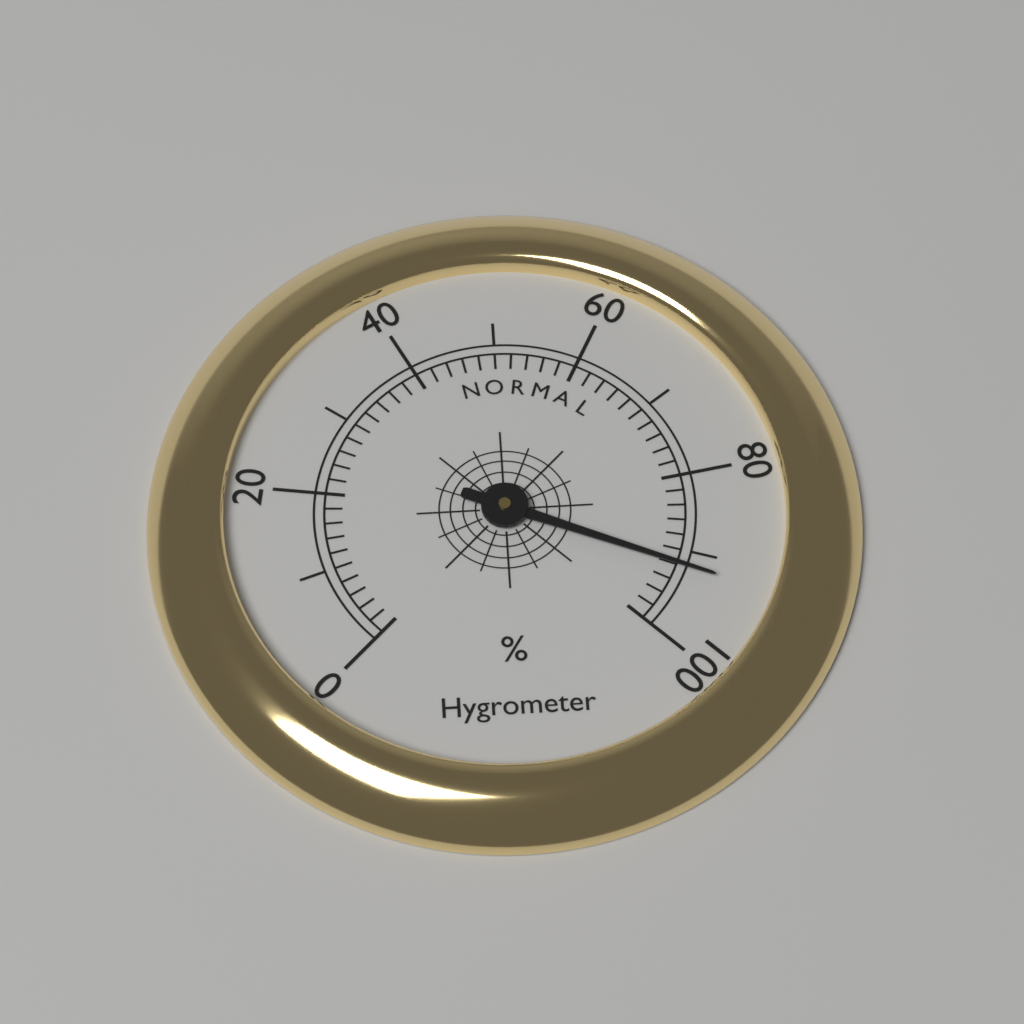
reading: 92 %
